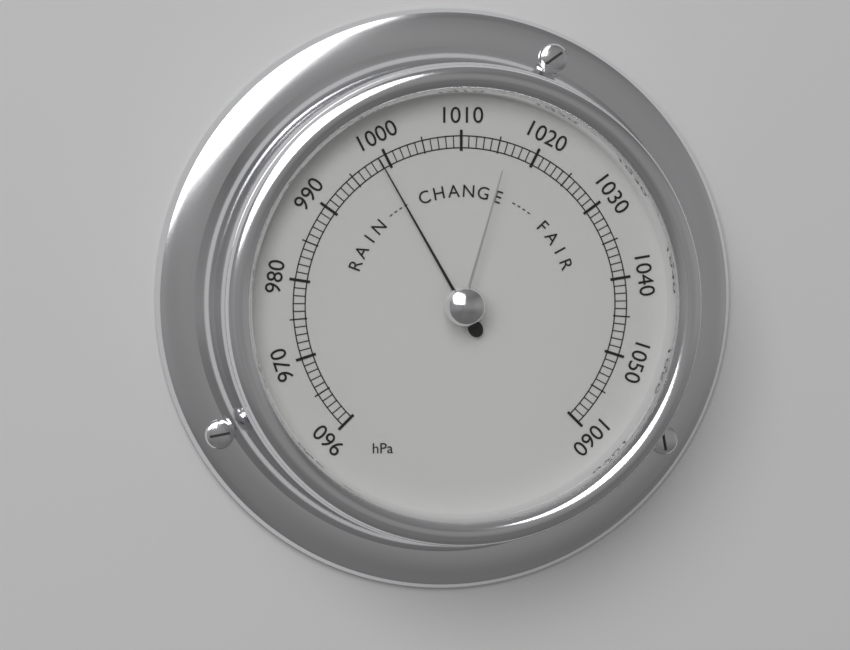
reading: 999 hPa
